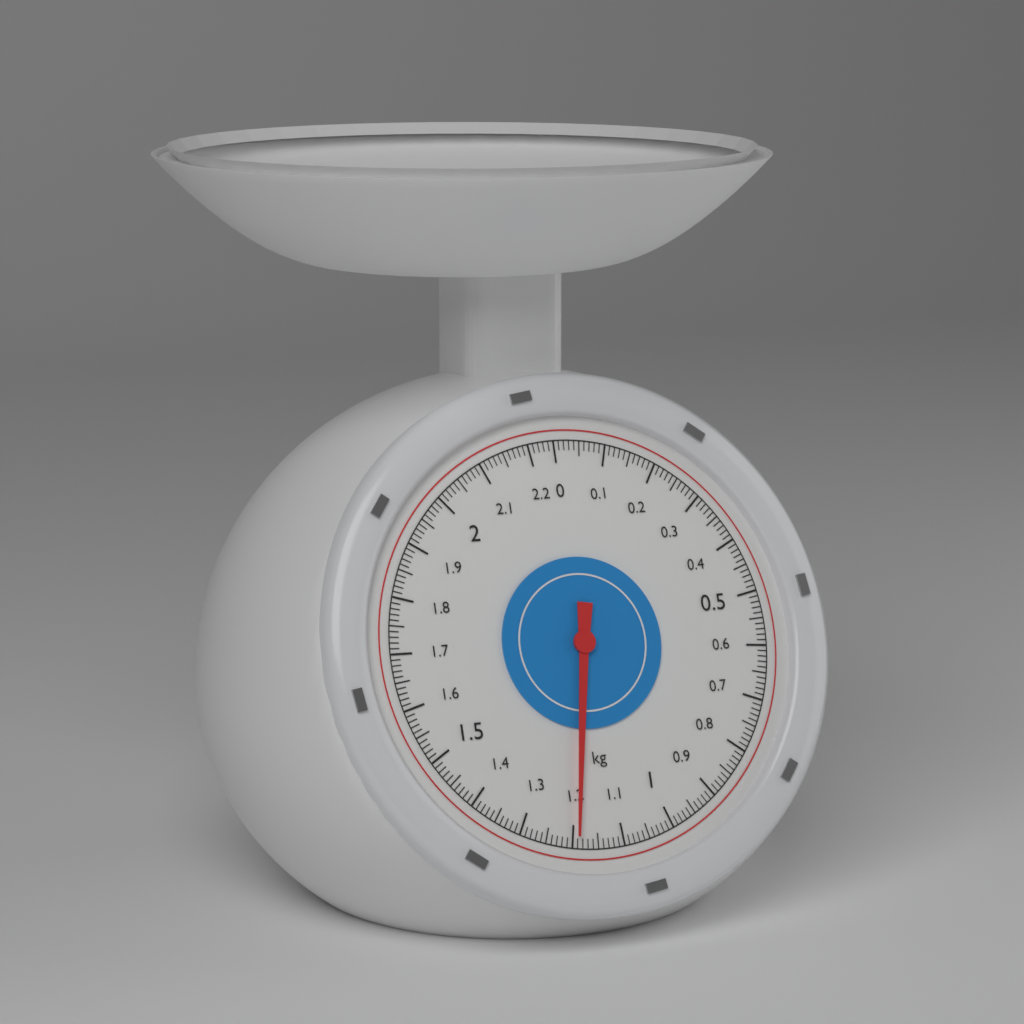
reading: 1.19 kg
